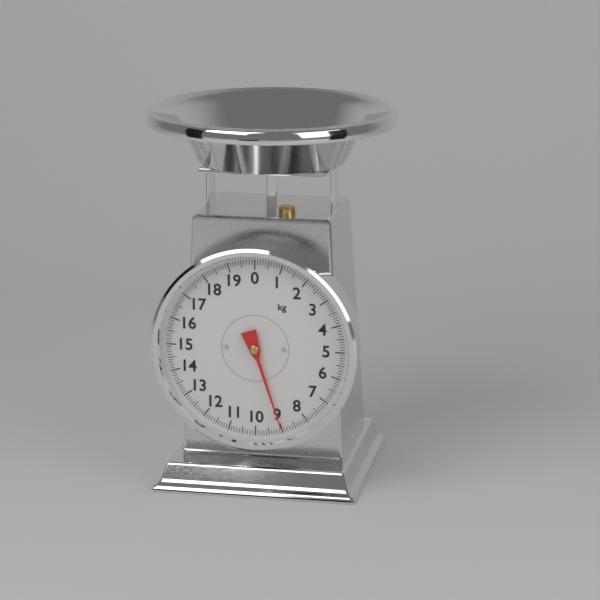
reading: 9.0 kg
